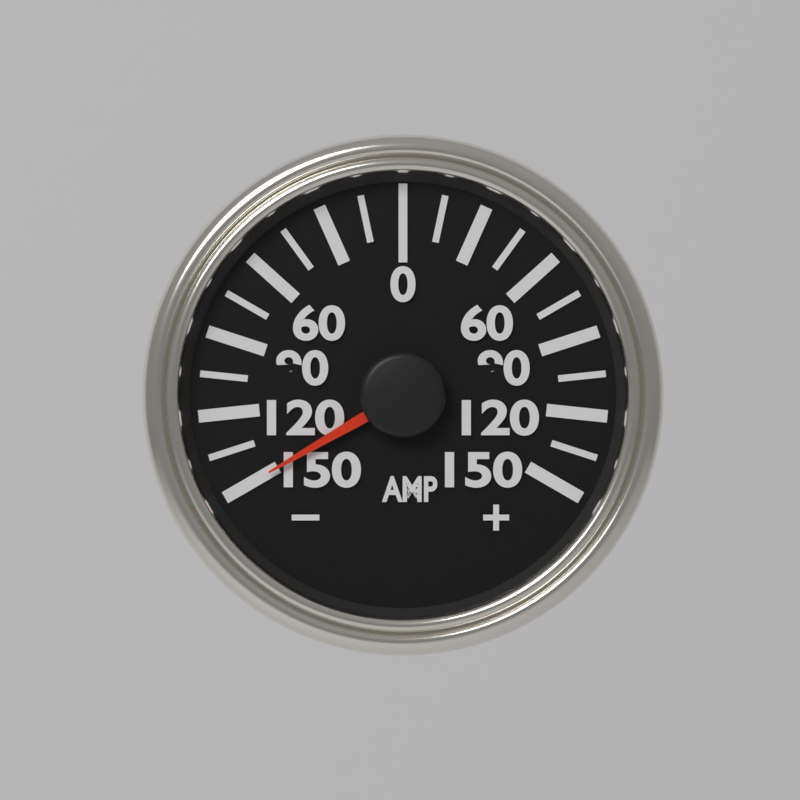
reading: -150 AMP
